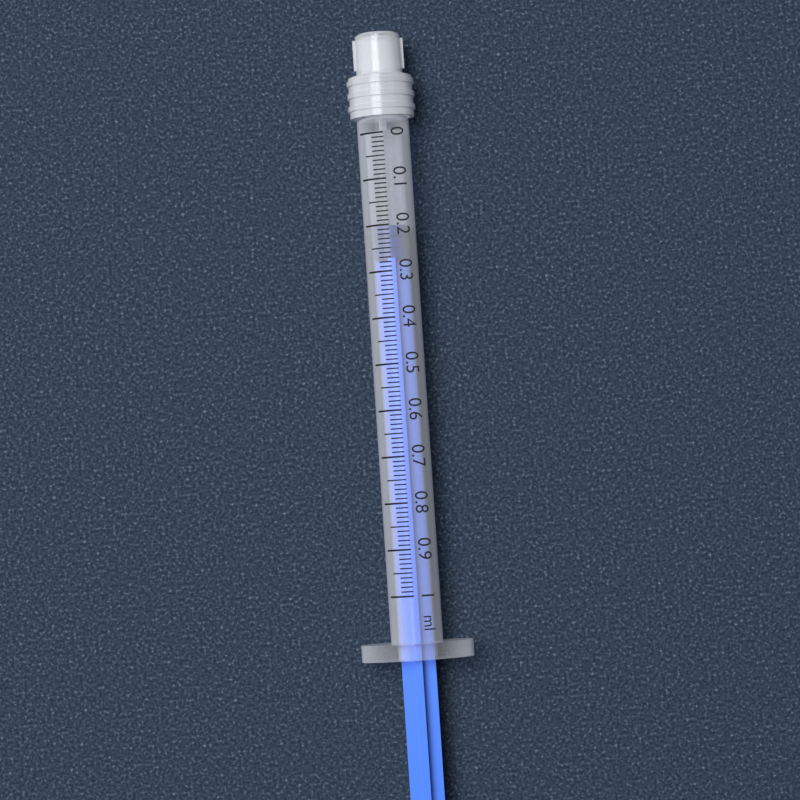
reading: 0.20 ml
